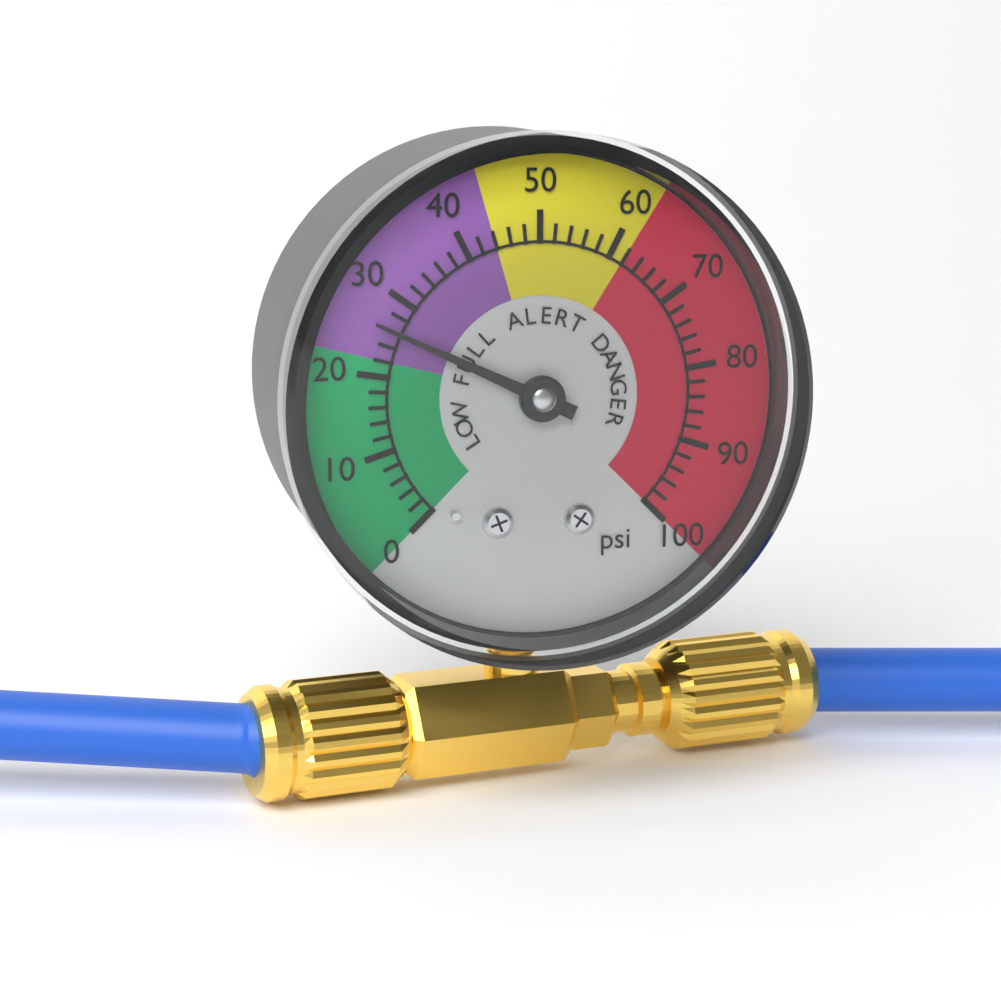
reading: 26 psi
